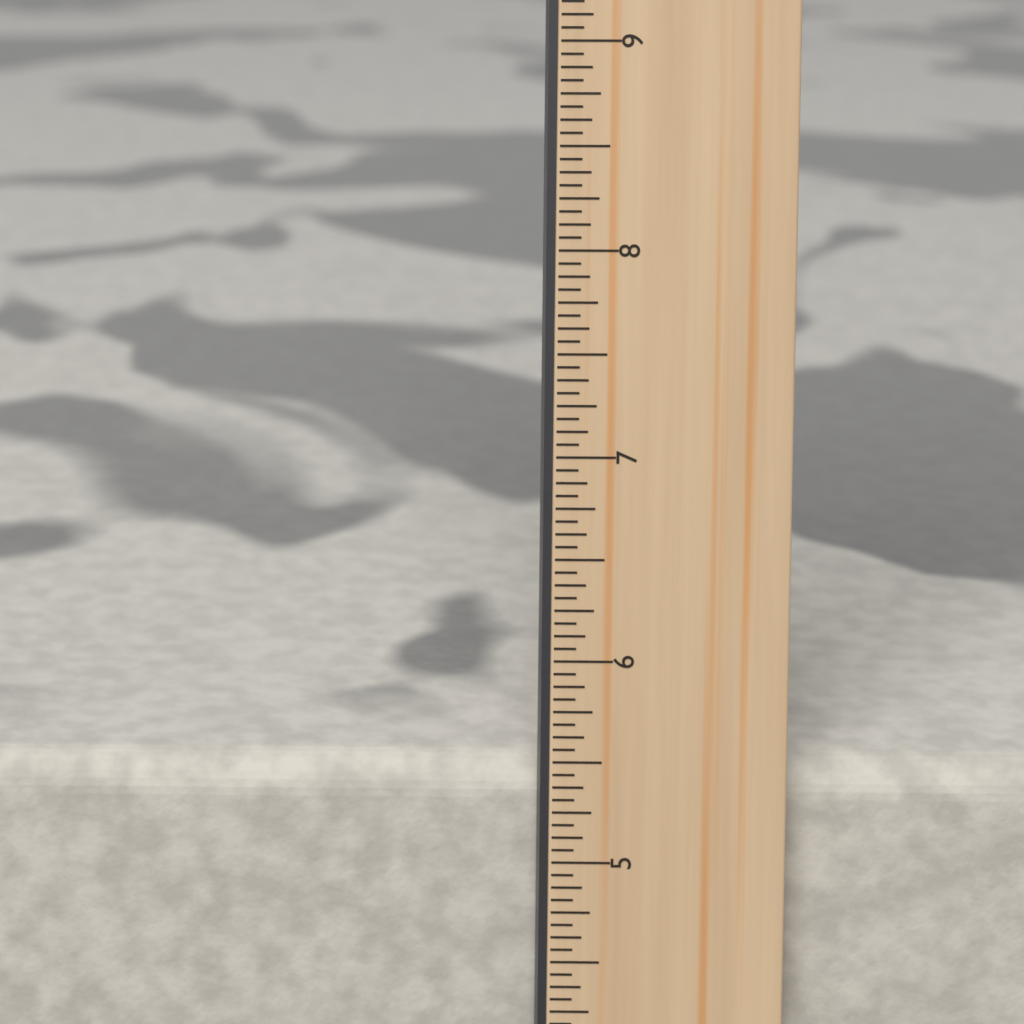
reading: 5.4375 in
